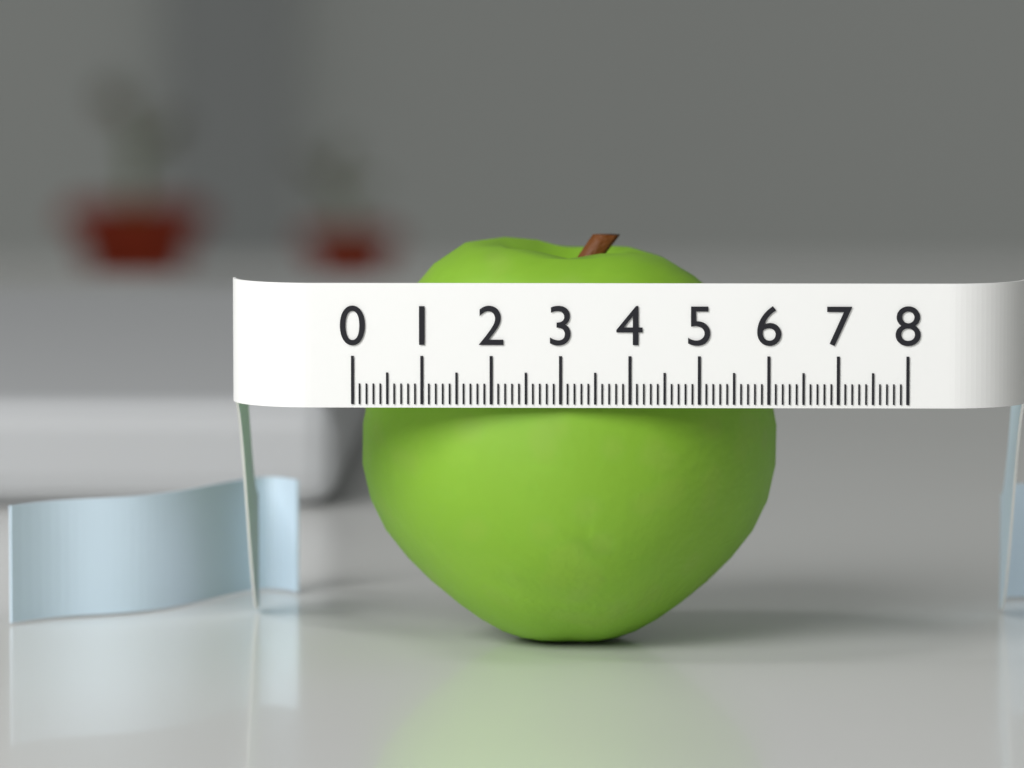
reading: 6.2 (no unit)
